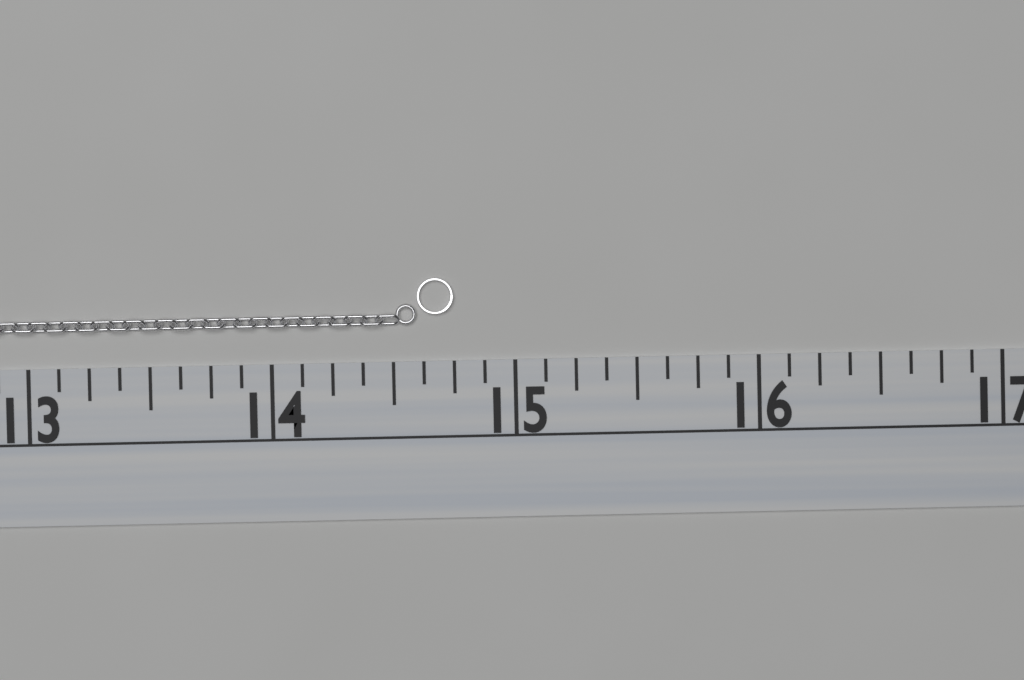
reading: 14.750 (no unit)
